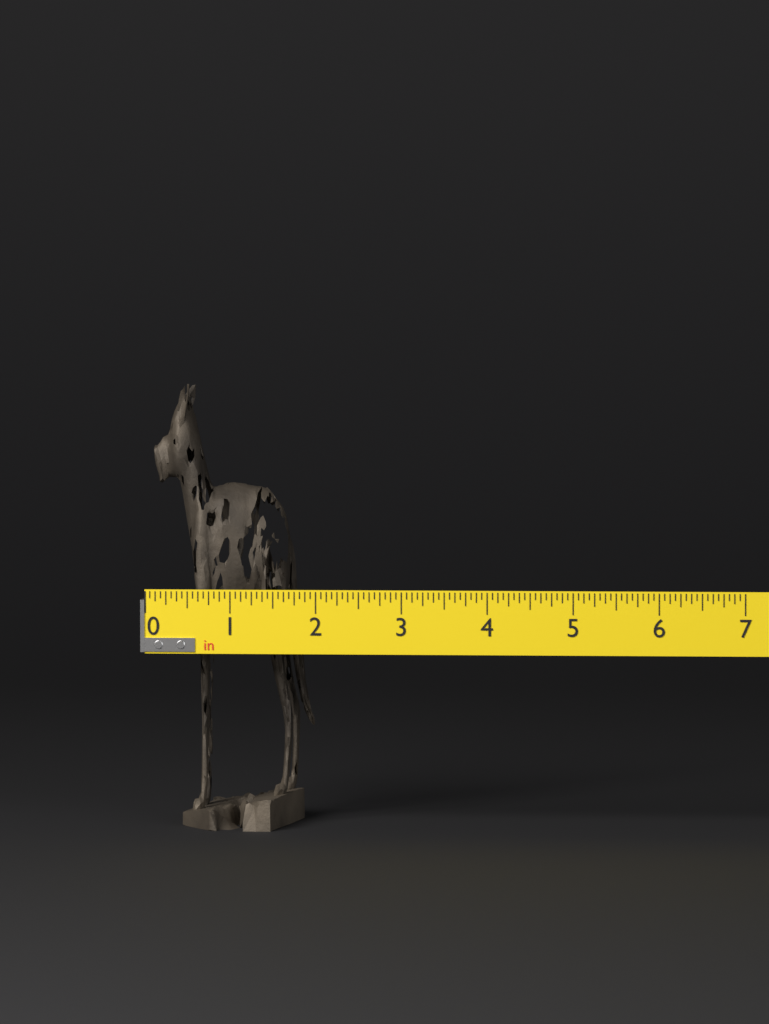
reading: 1.8750 in
